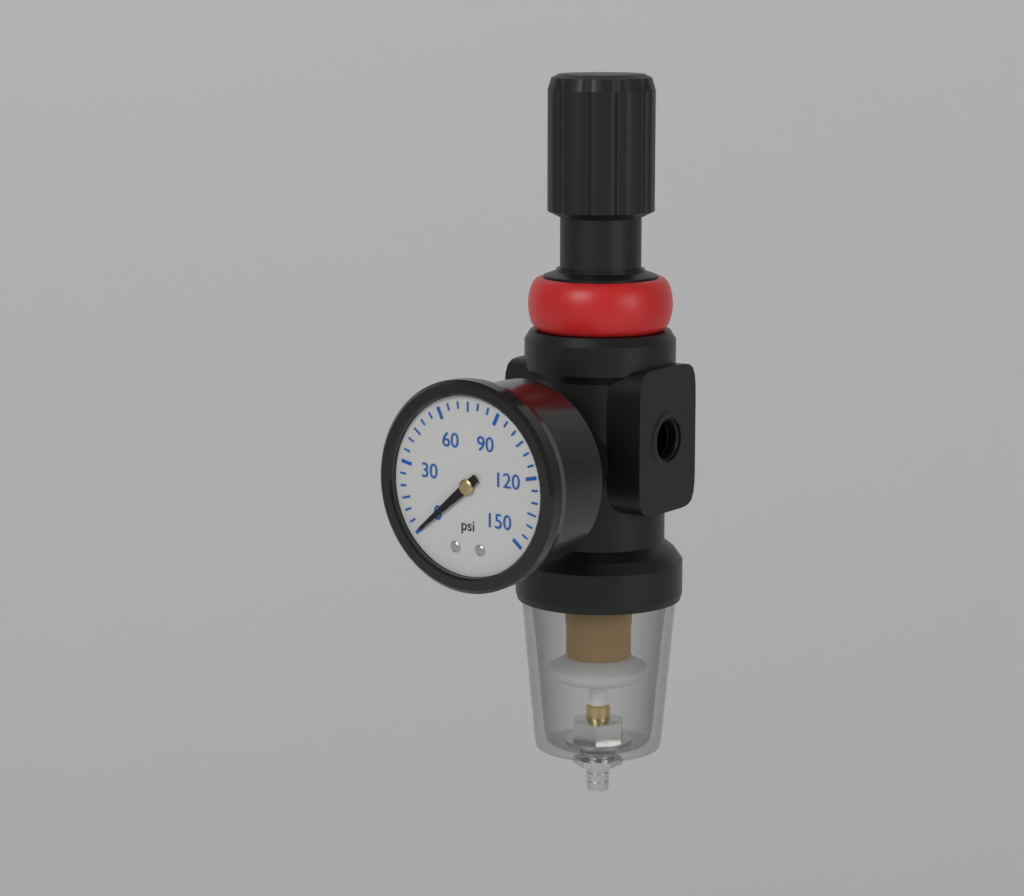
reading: 0 psi
